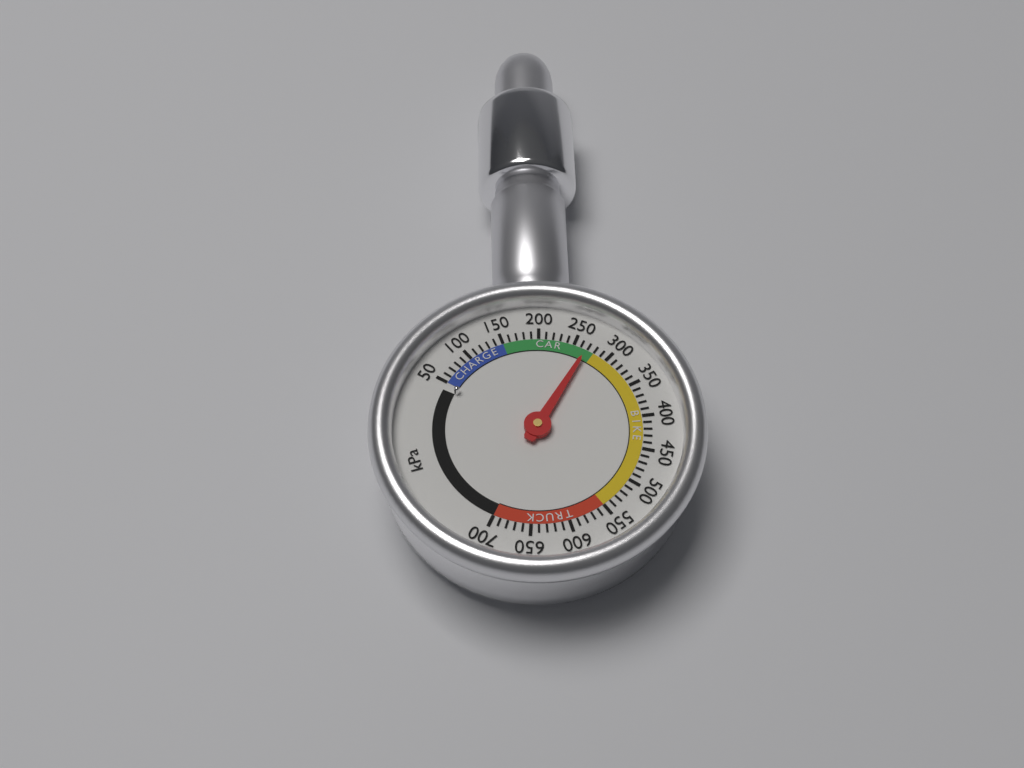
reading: 270 kPa
